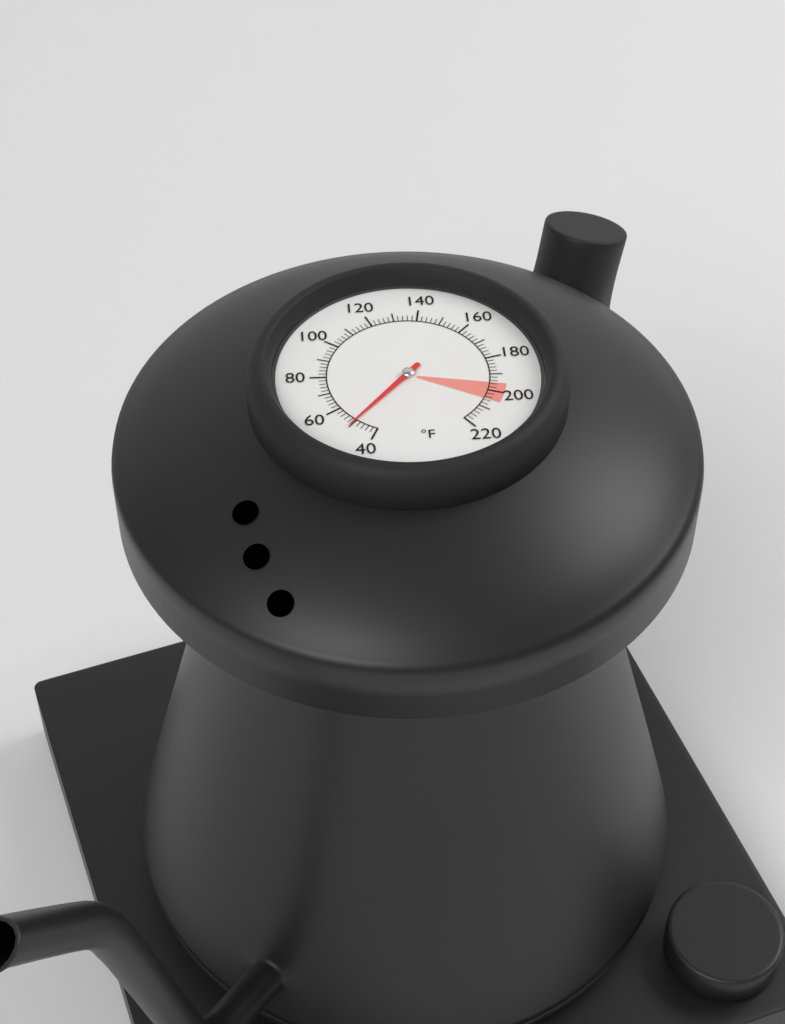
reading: 50 °F
